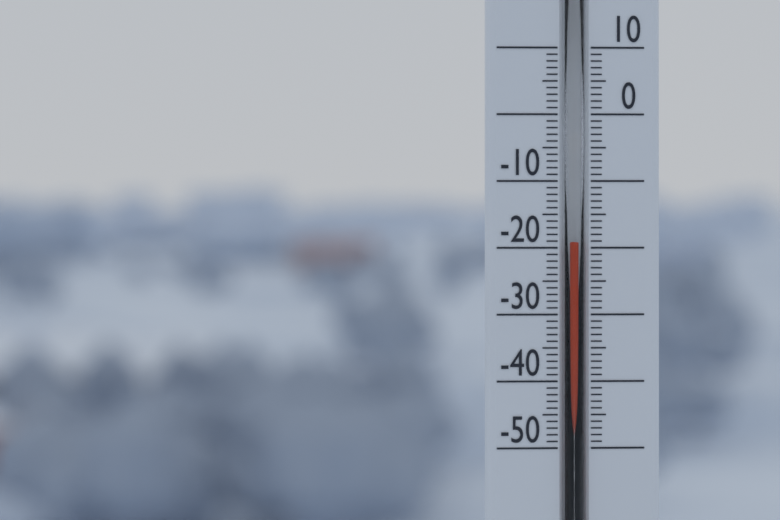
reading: -19 (no unit)
